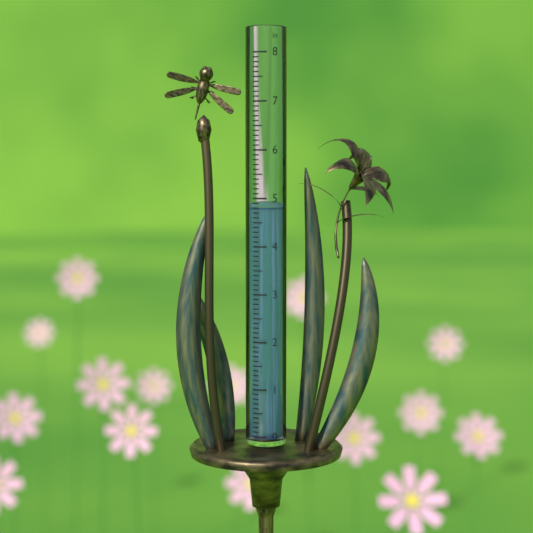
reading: 4.8 in
